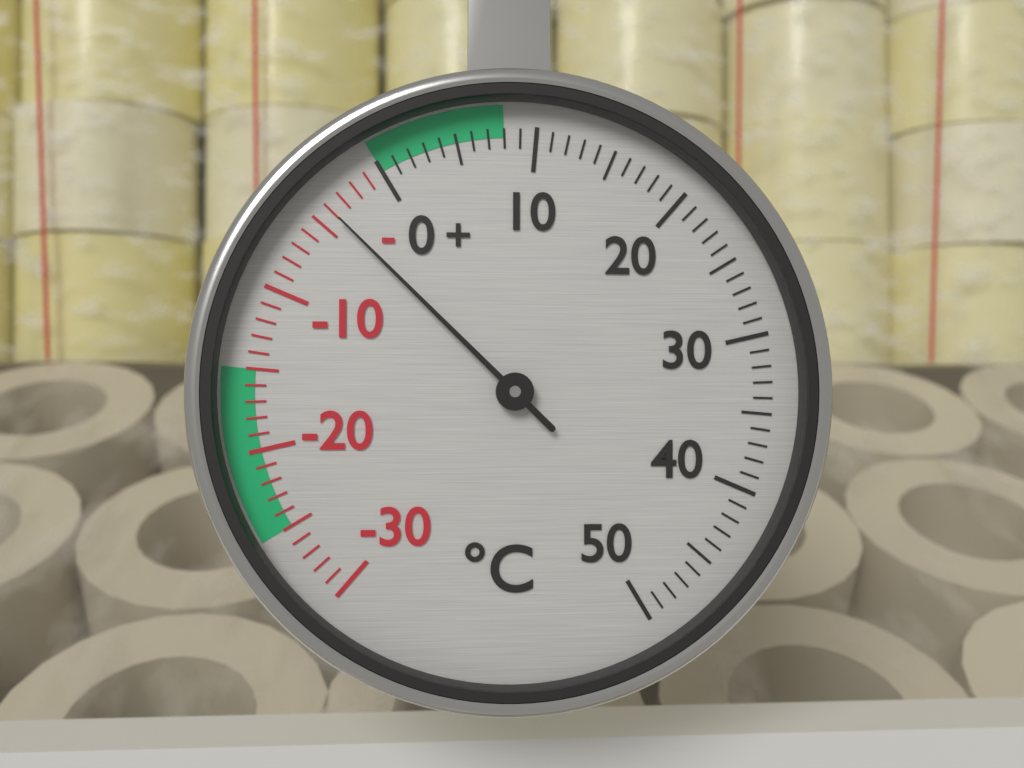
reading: -4 °C
